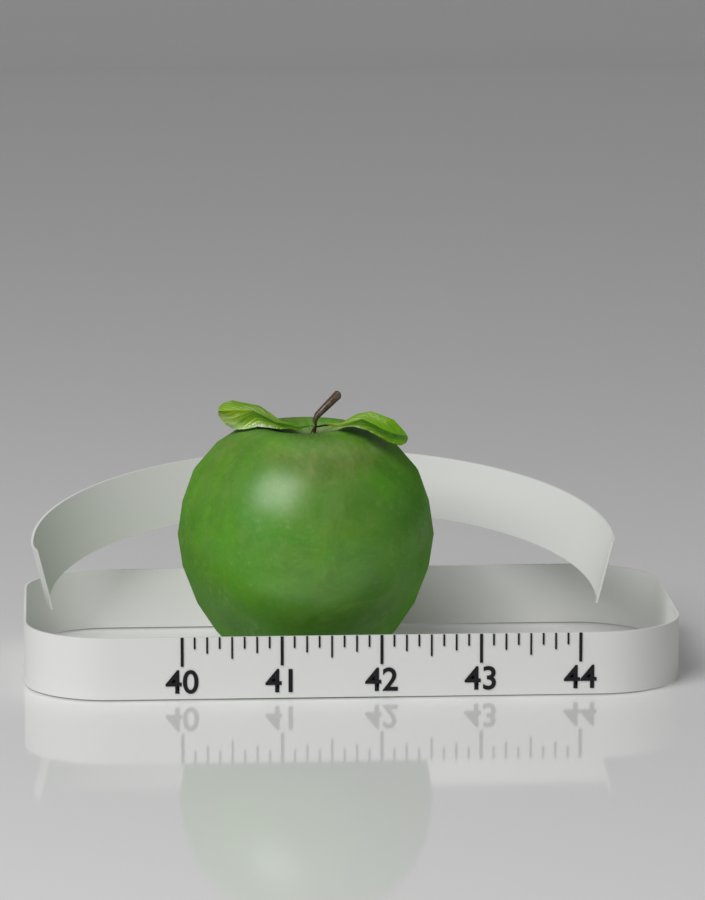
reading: 42.625 (no unit)
